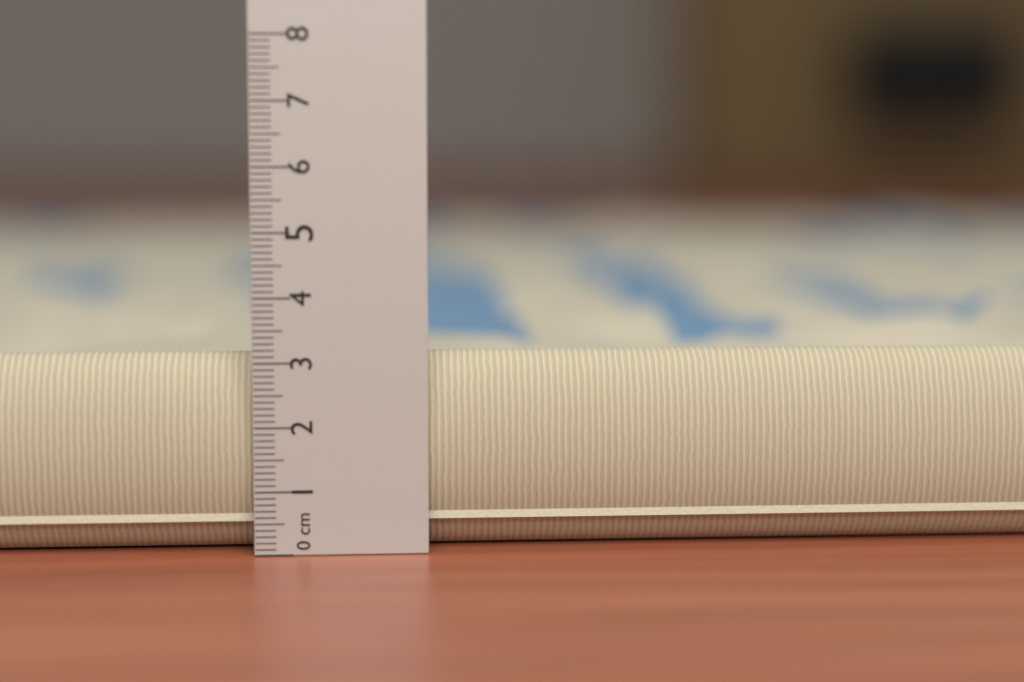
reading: 3.1 cm
